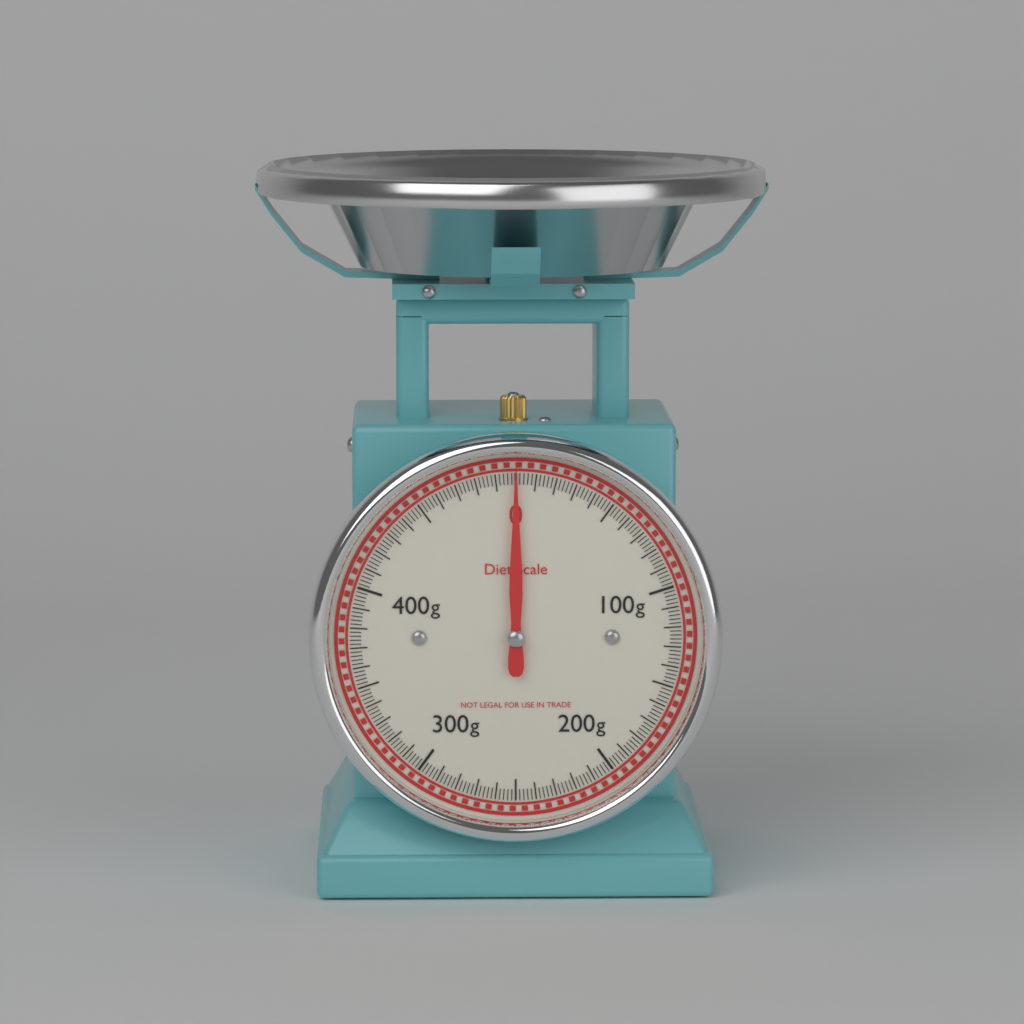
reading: 0 g
